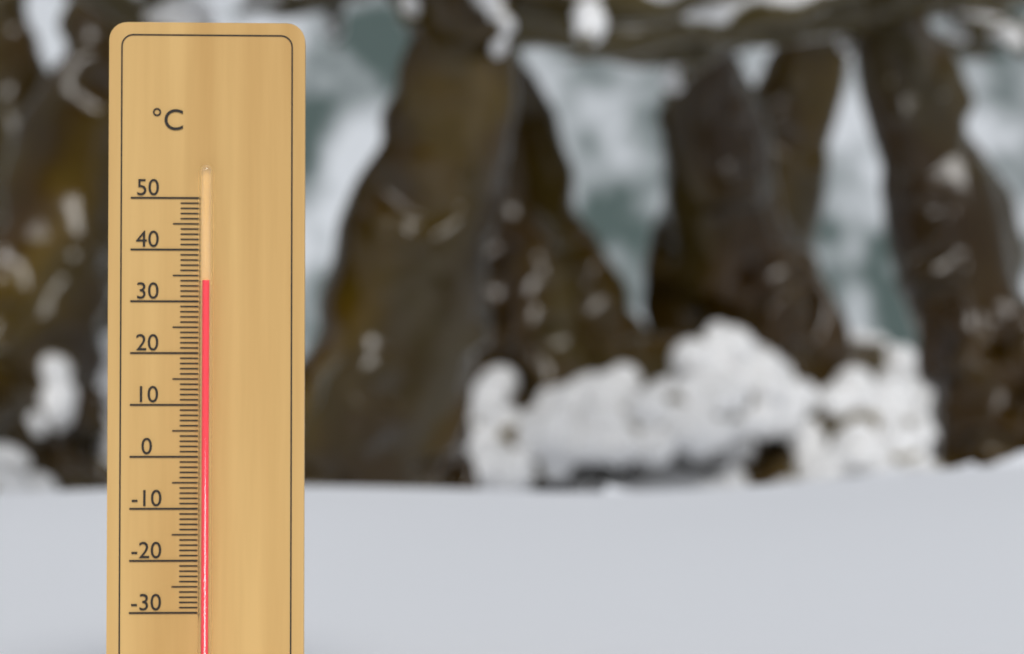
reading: 34 °C
